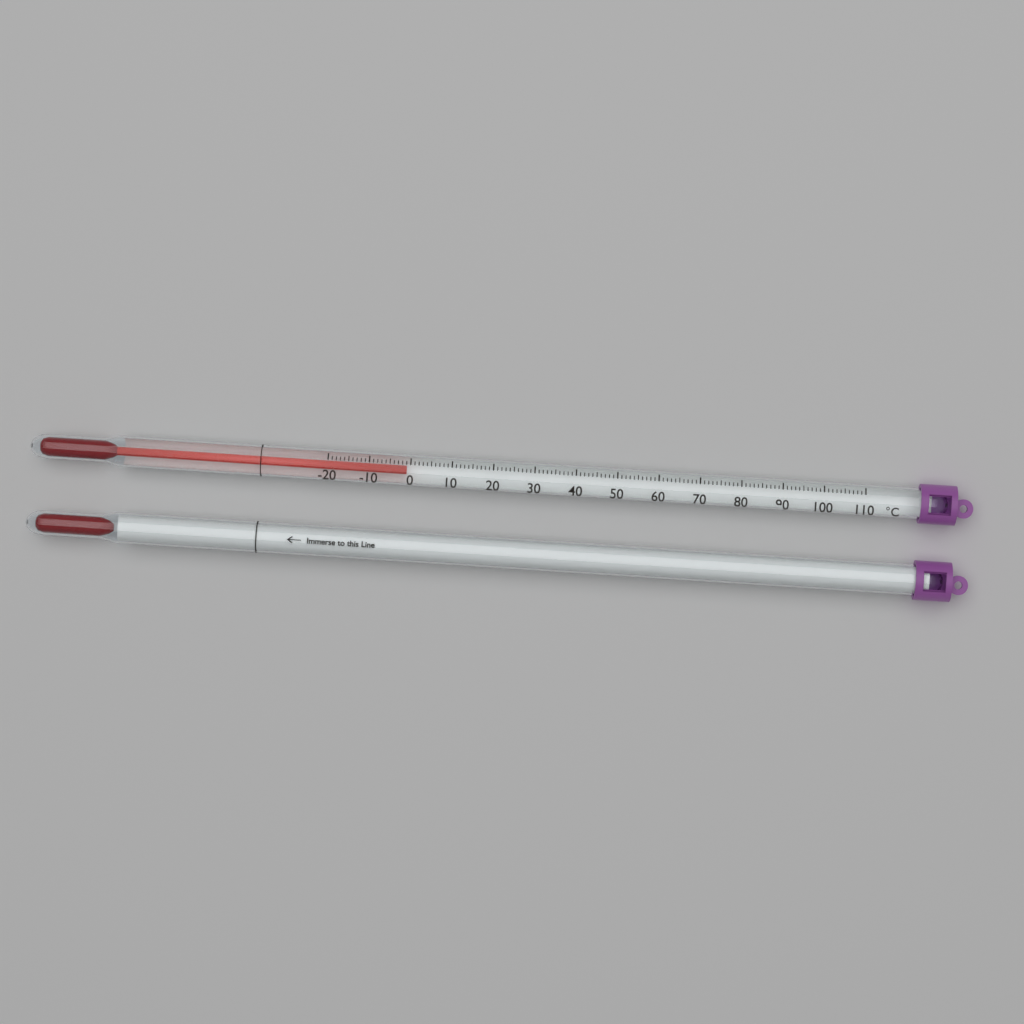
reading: -1 °C
